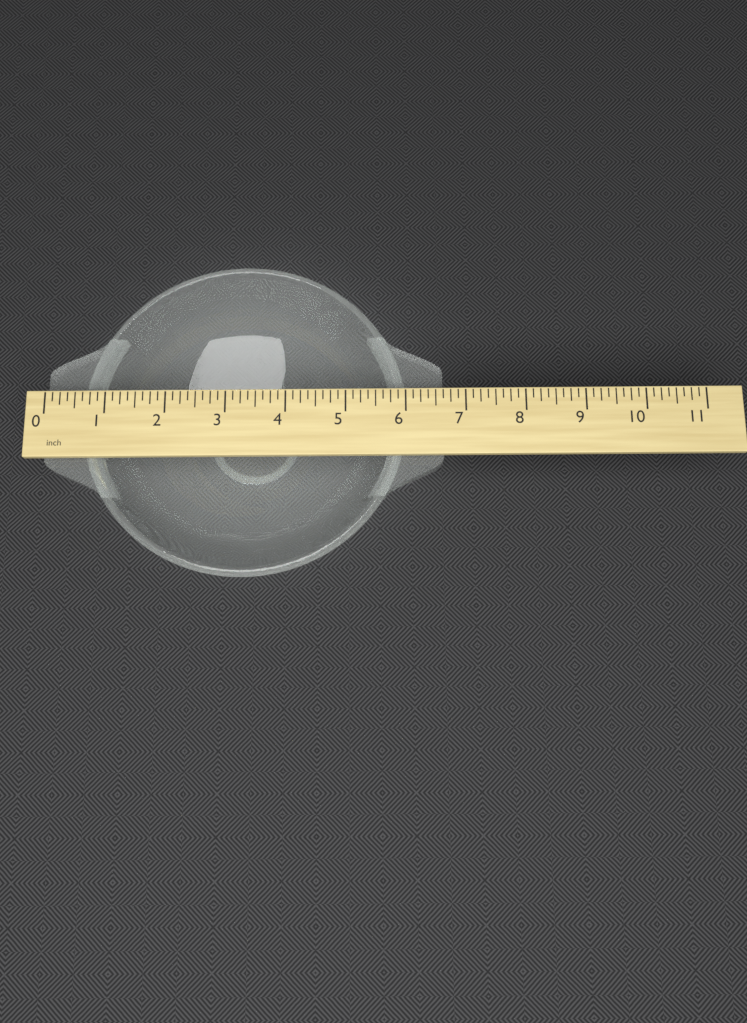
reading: 6.625 inch
